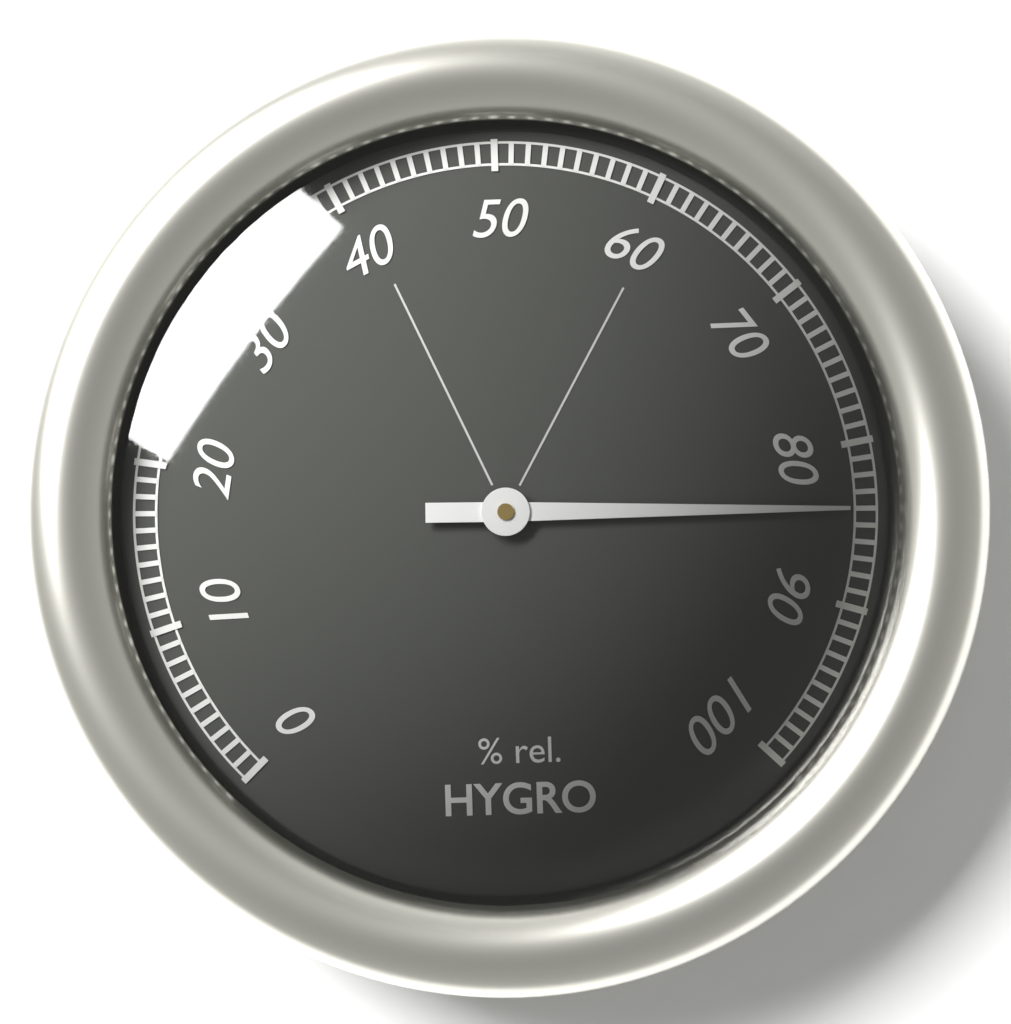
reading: 84 %
